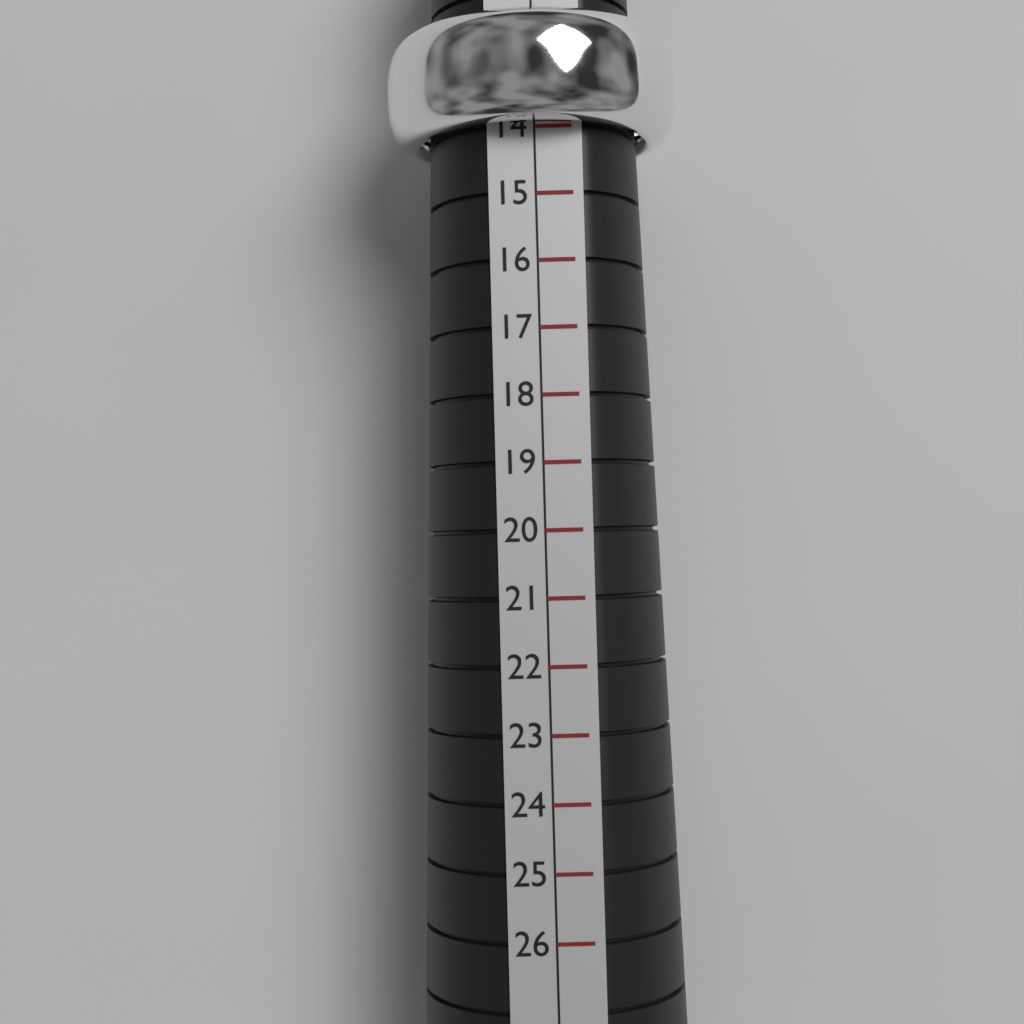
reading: 14 (no unit)
